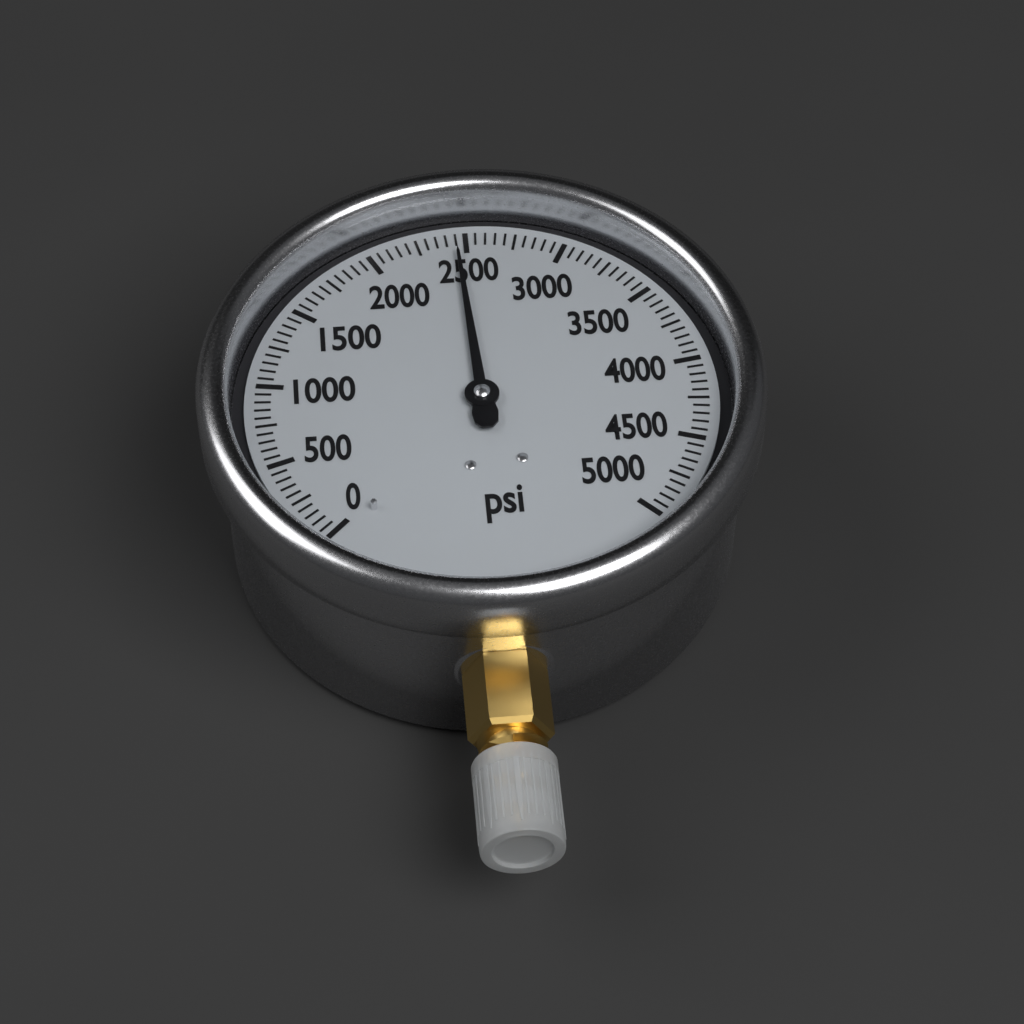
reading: 2450 psi
